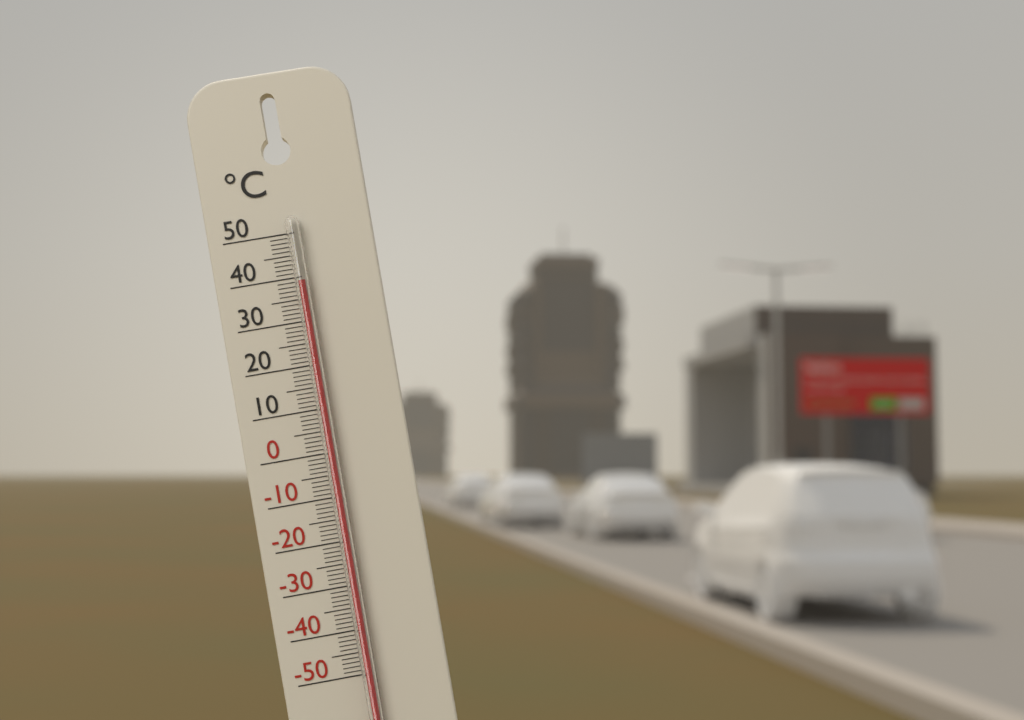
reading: 39 °C
